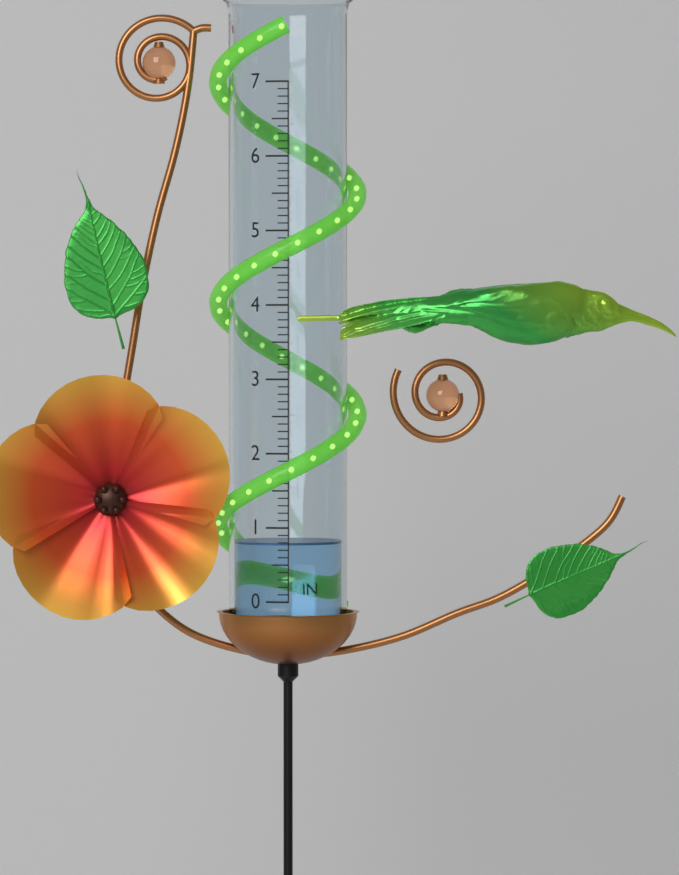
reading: 0.8 in
